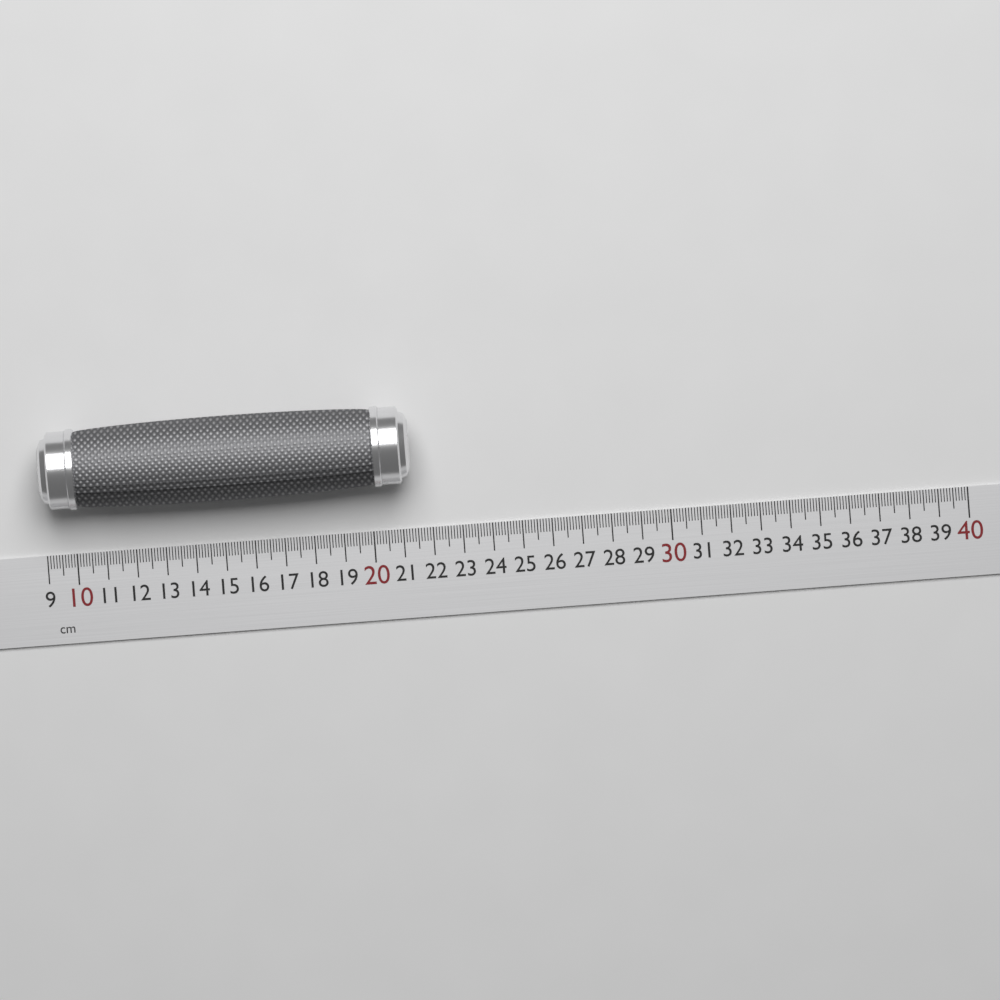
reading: 21.4 cm
